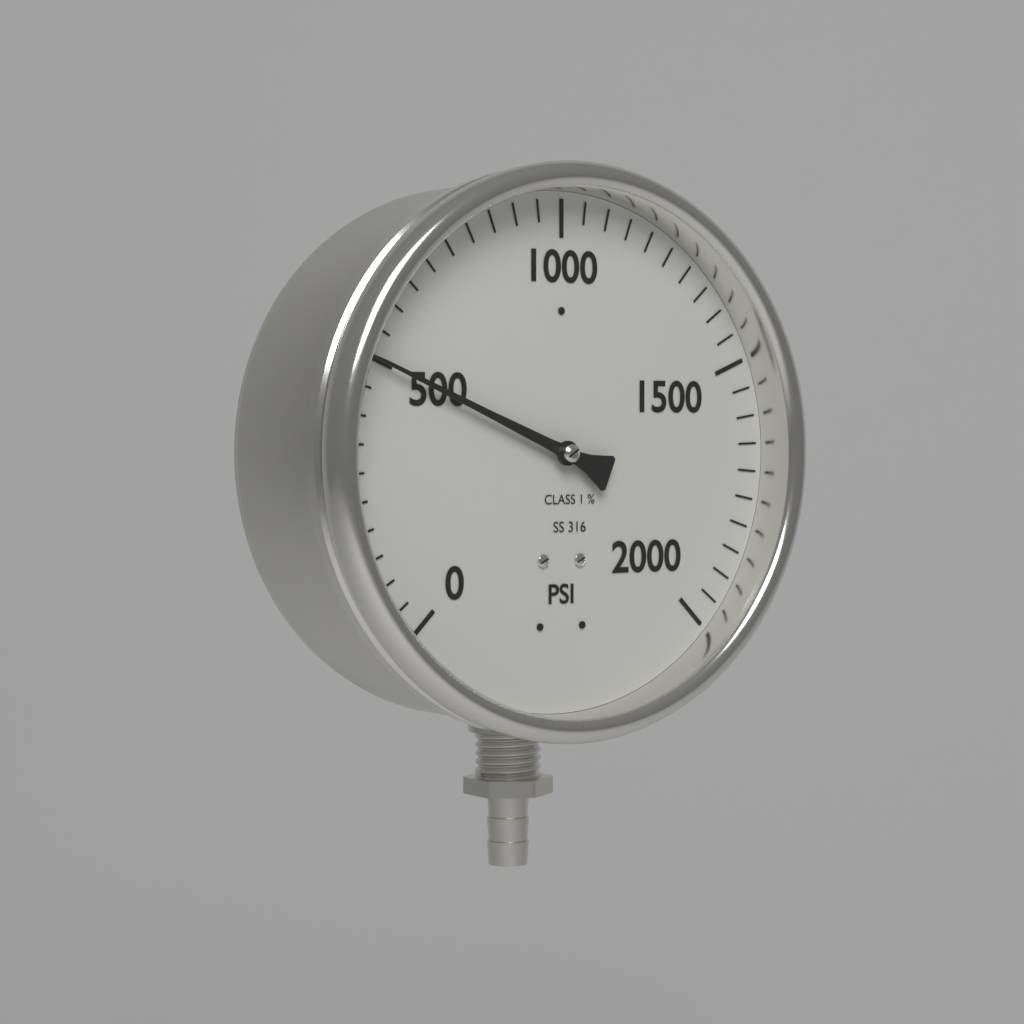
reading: 500 psi
